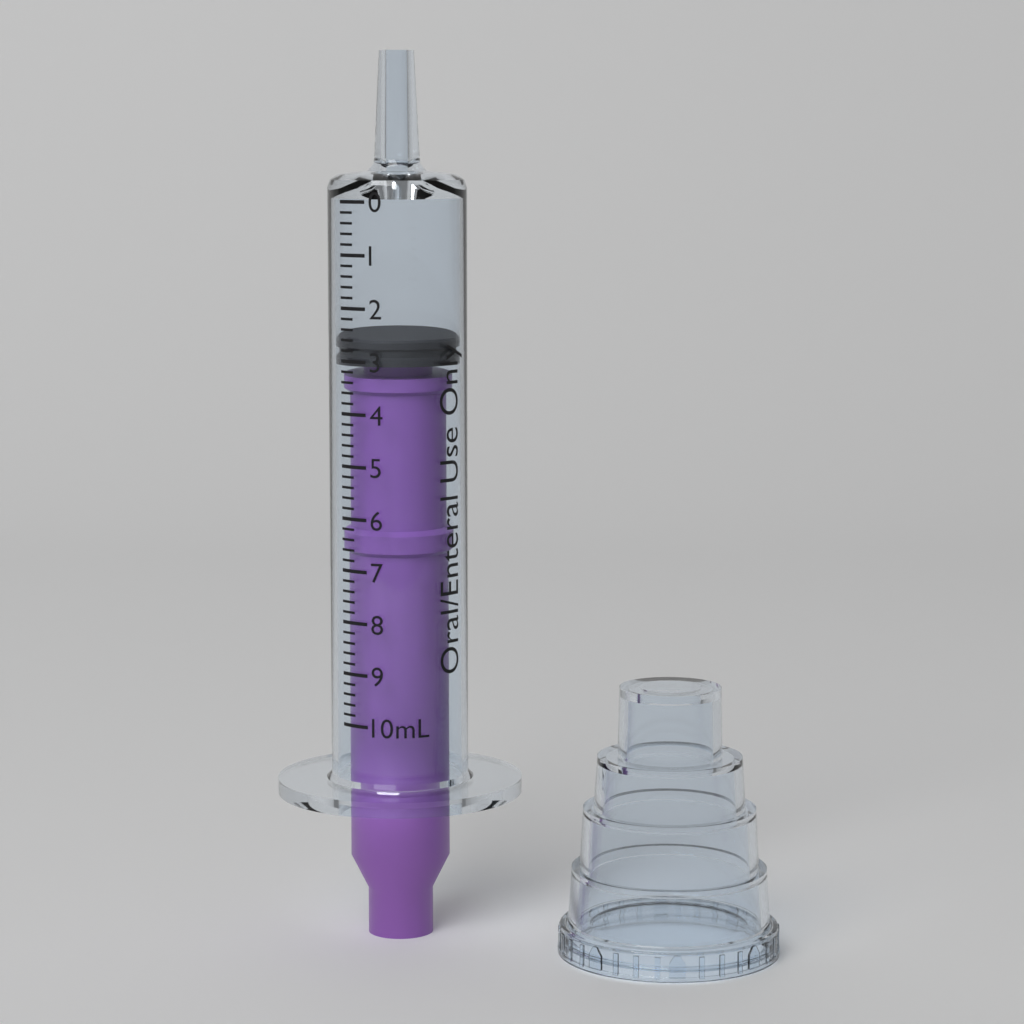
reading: 2.6 mL
